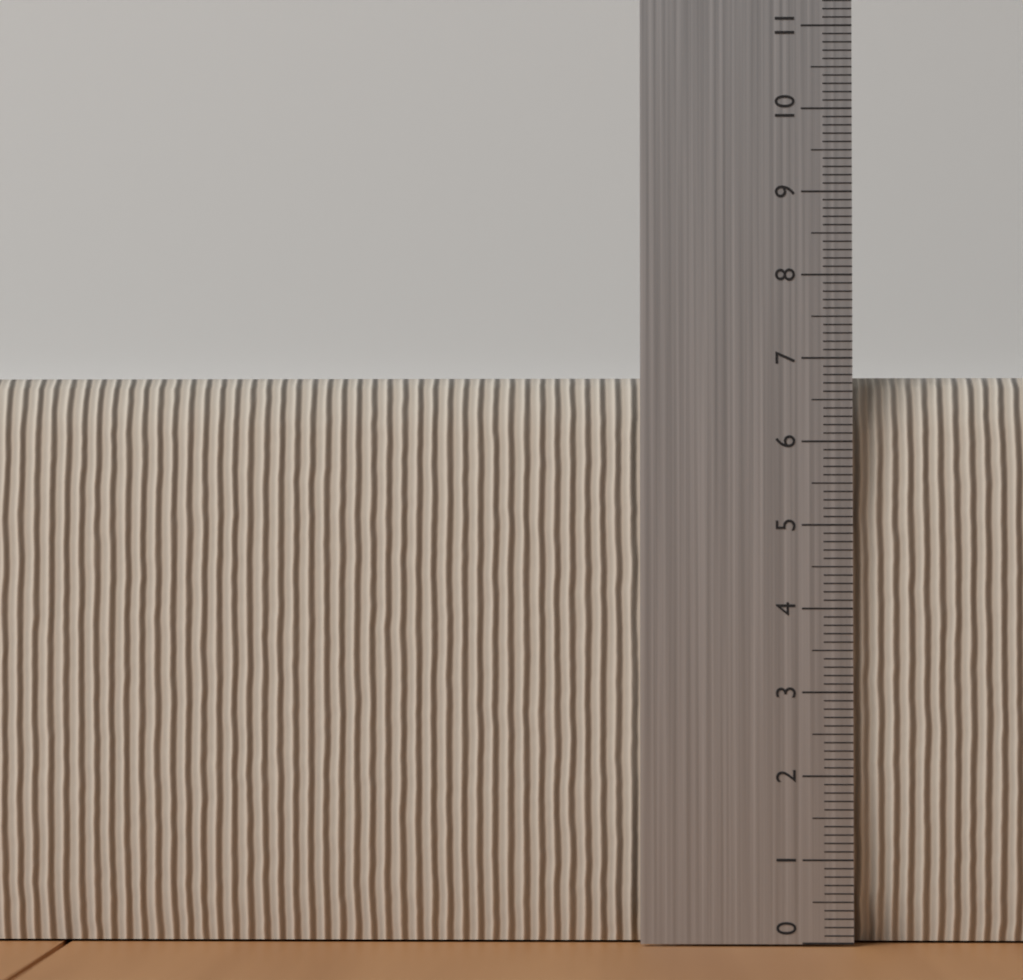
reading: 6.8 (no unit)
